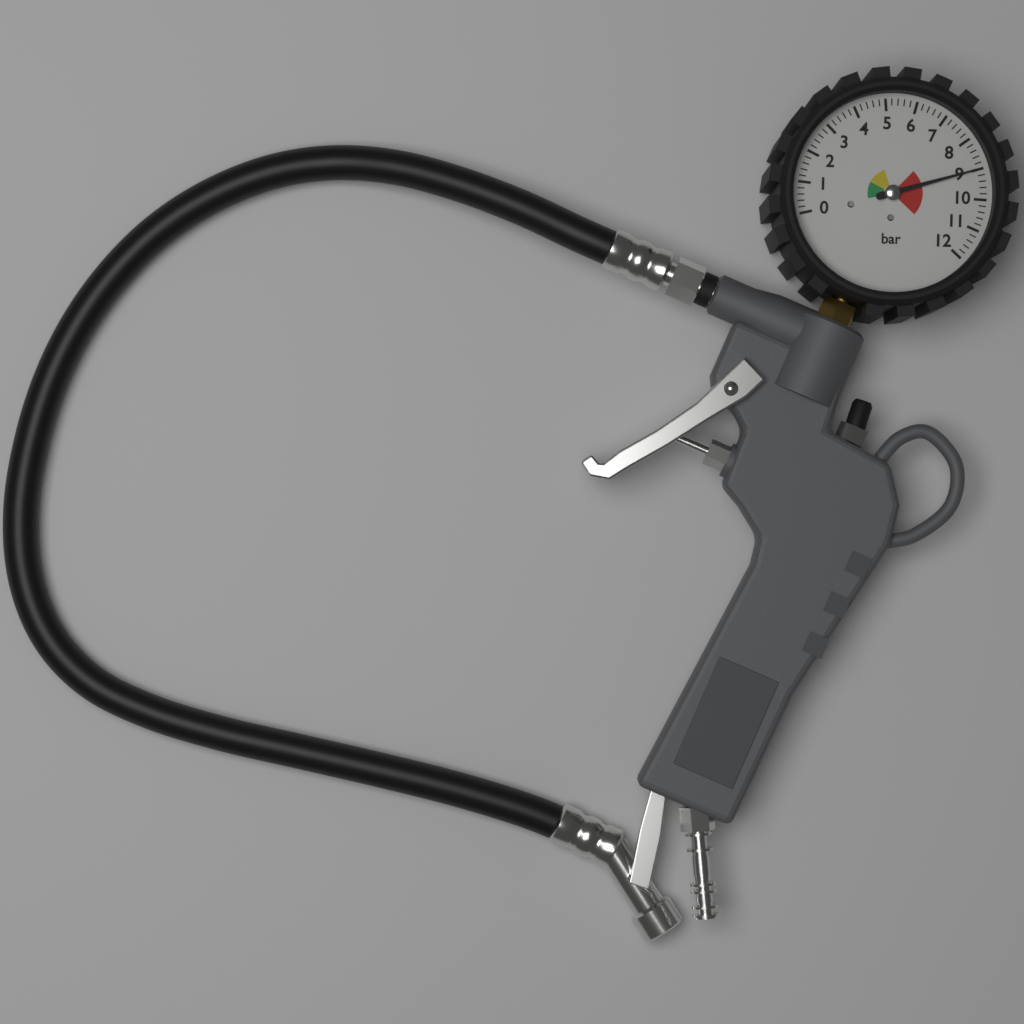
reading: 9.0 bar
